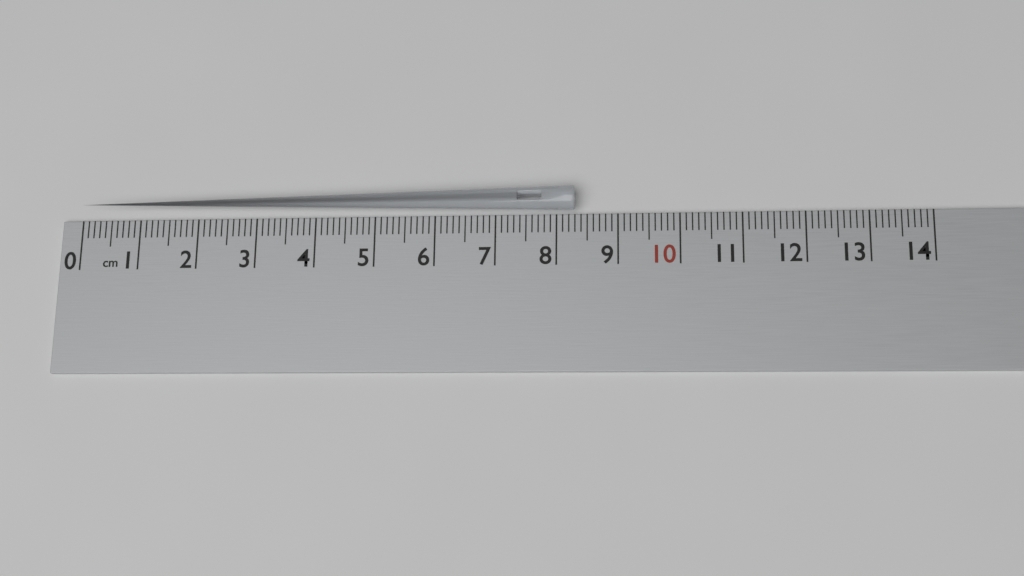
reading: 8.3 cm
